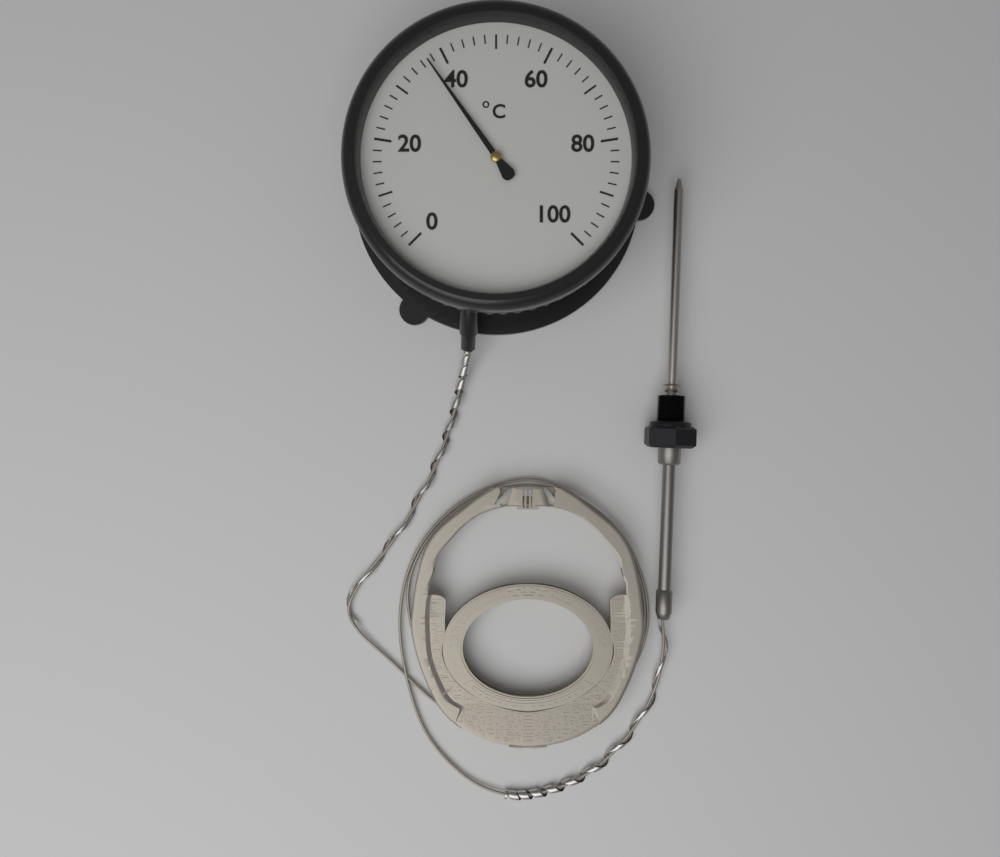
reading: 37 °C
